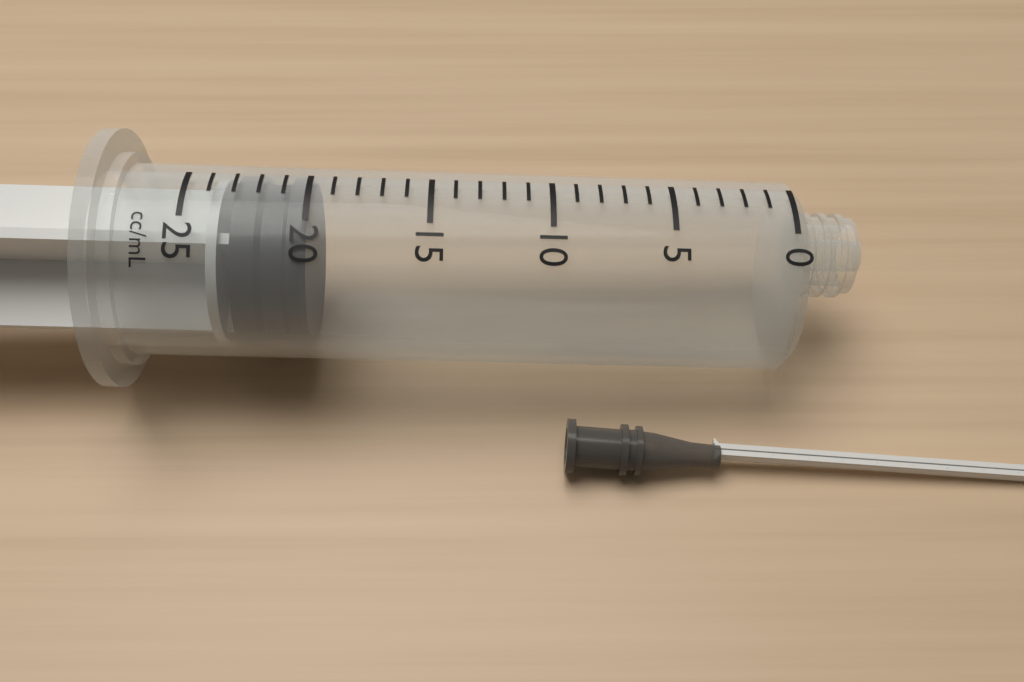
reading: 20 ml
